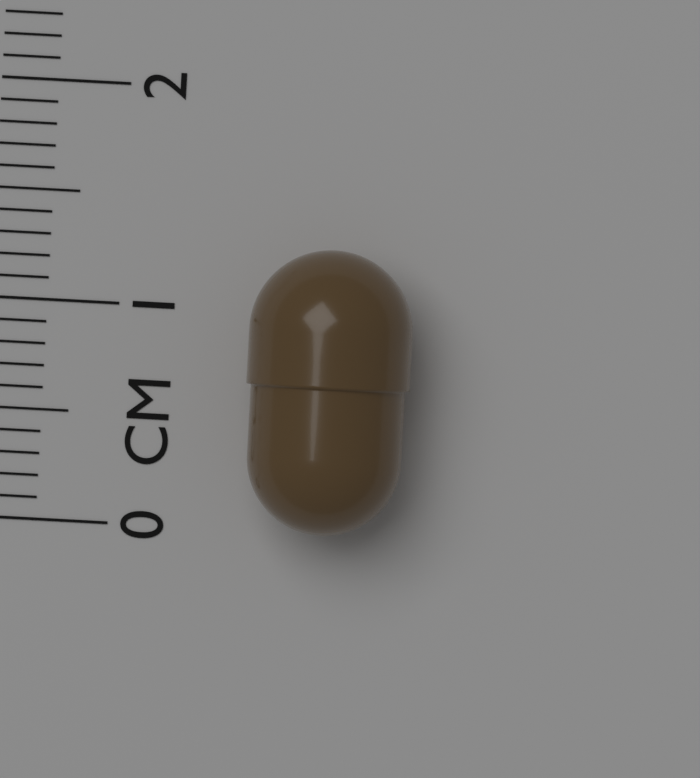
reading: 1.3 cm
